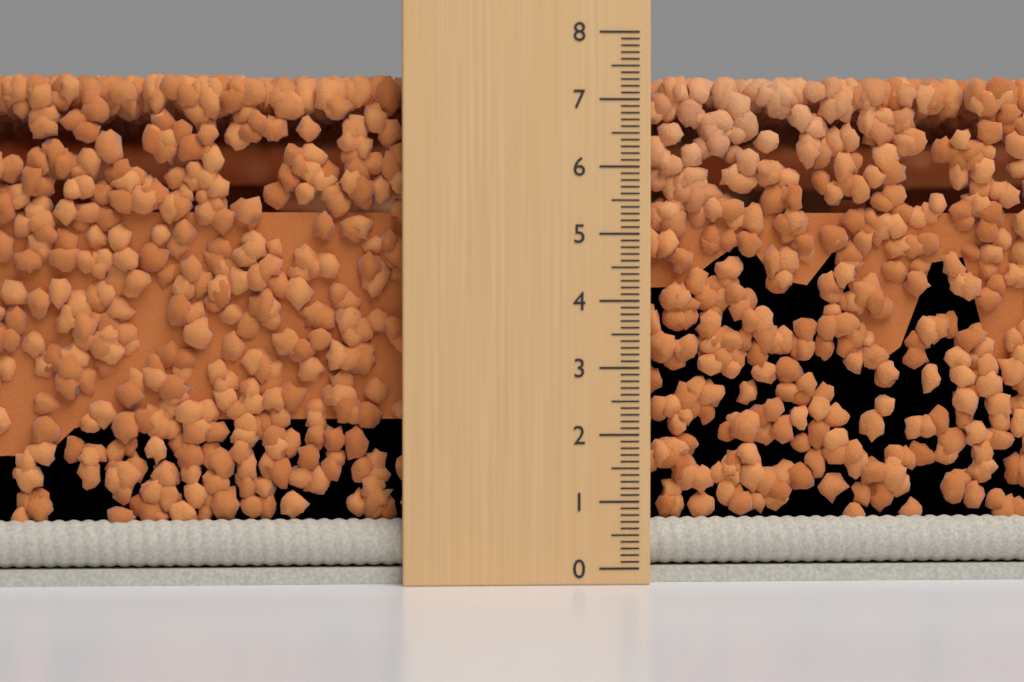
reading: 7.4 (no unit)
